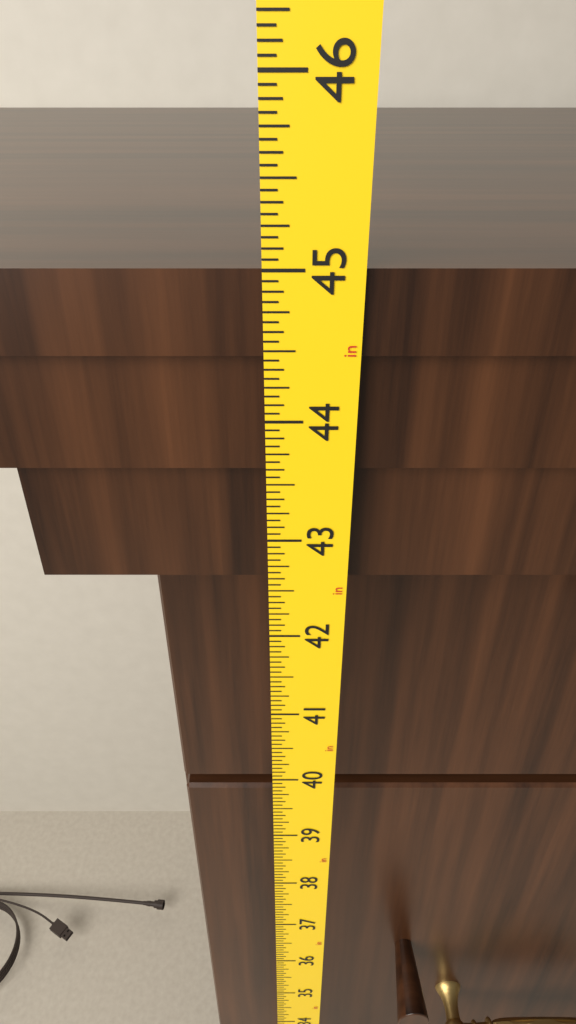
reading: 45.0000 in
